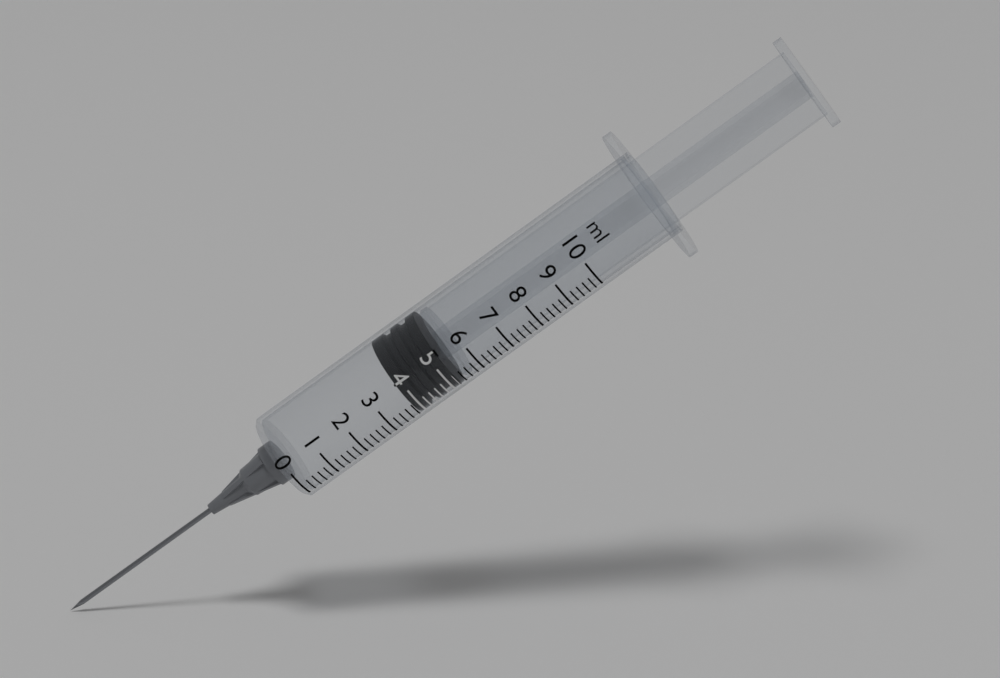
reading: 3.8 ml
